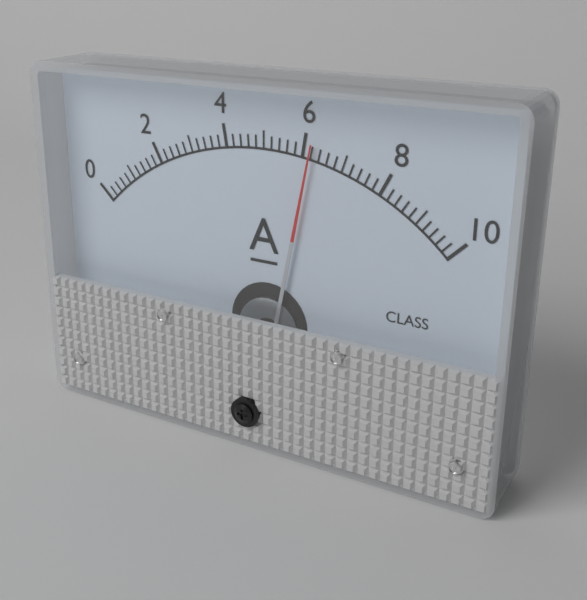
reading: 6.2 A
